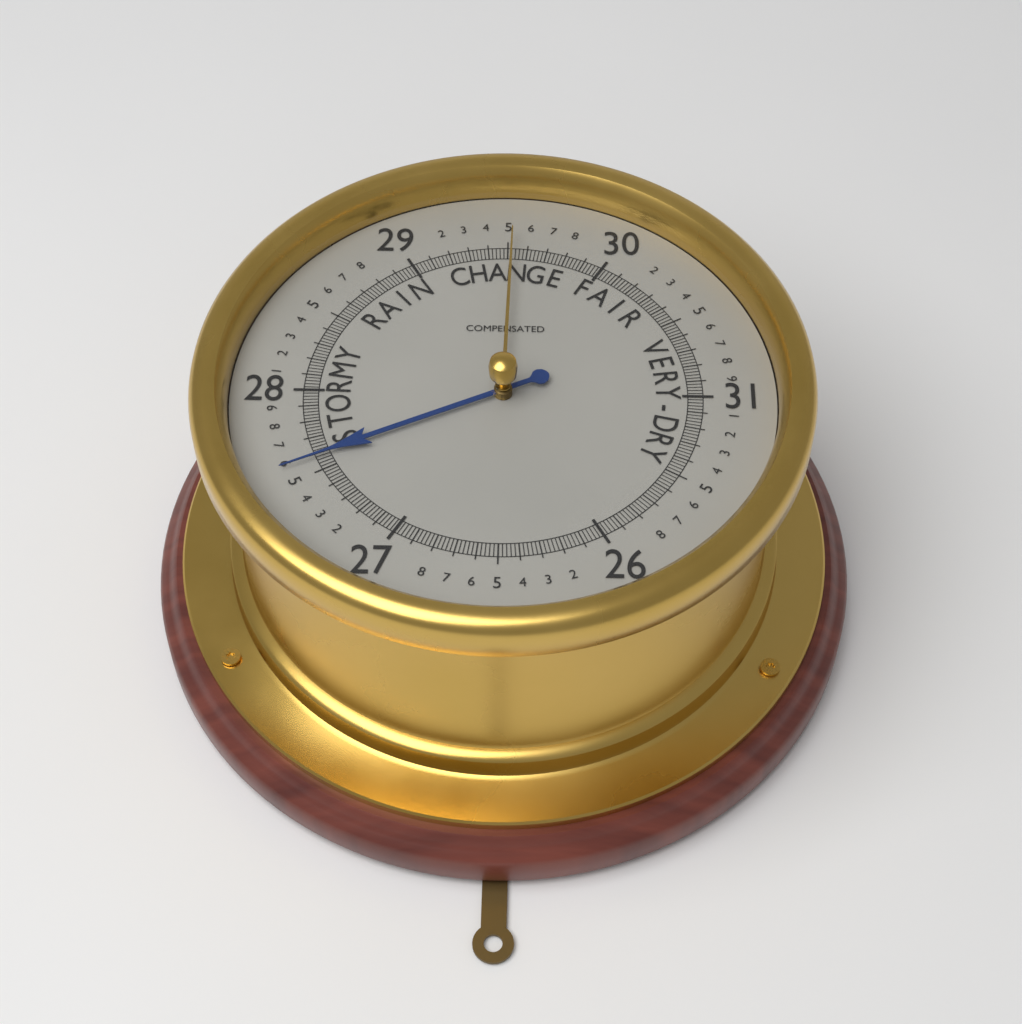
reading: 27.58 (no unit)
